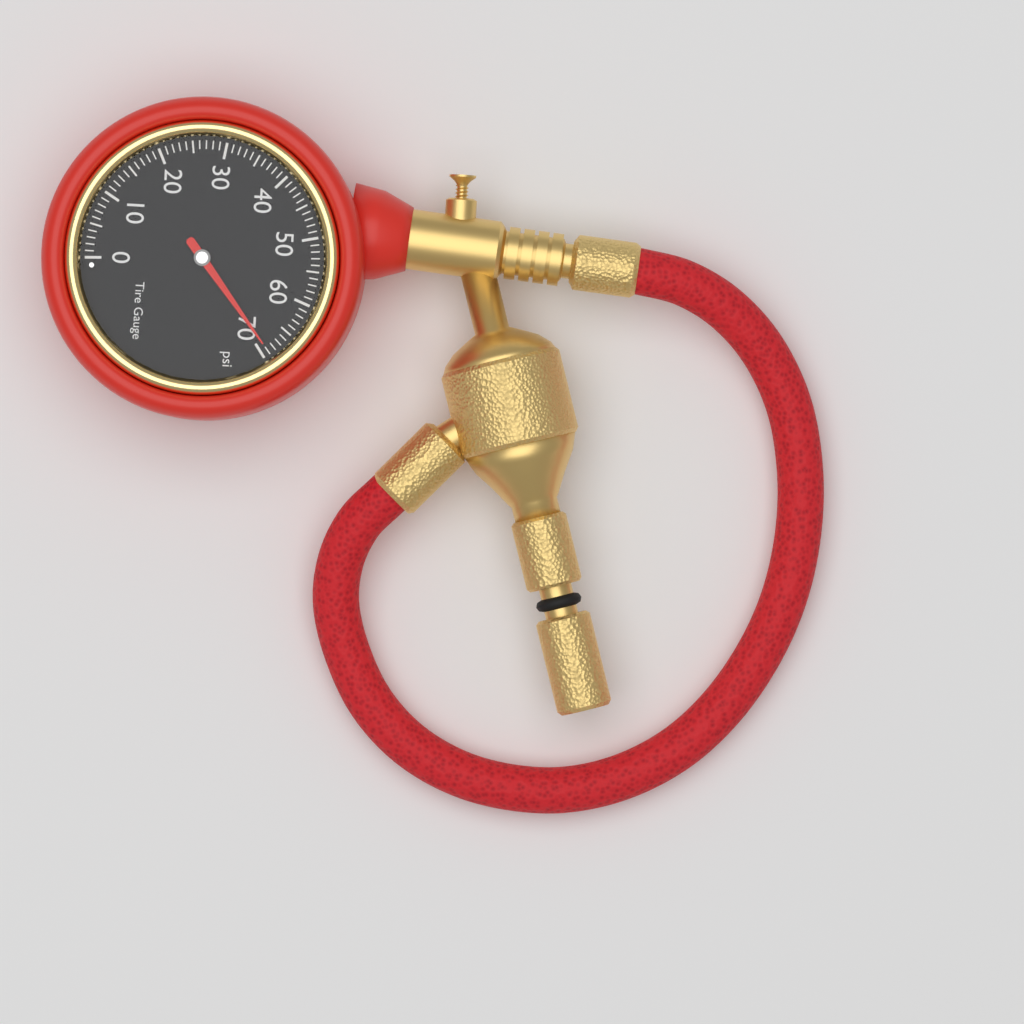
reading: 69 psi
